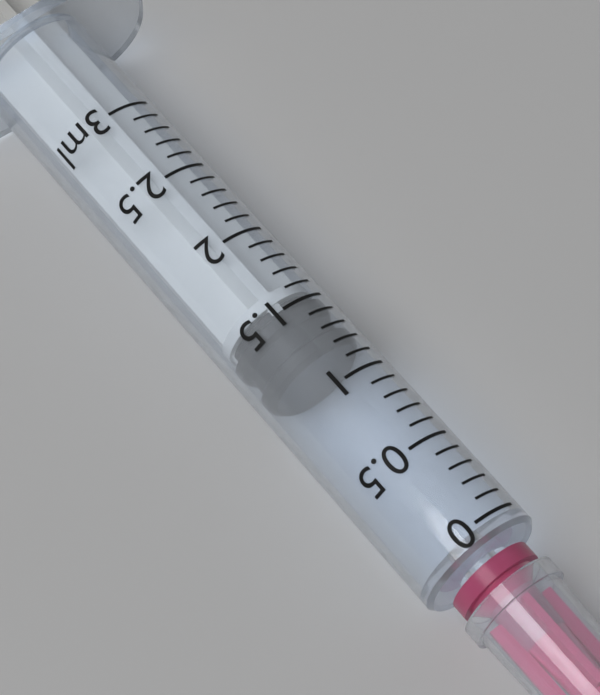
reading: 1.2 ml
